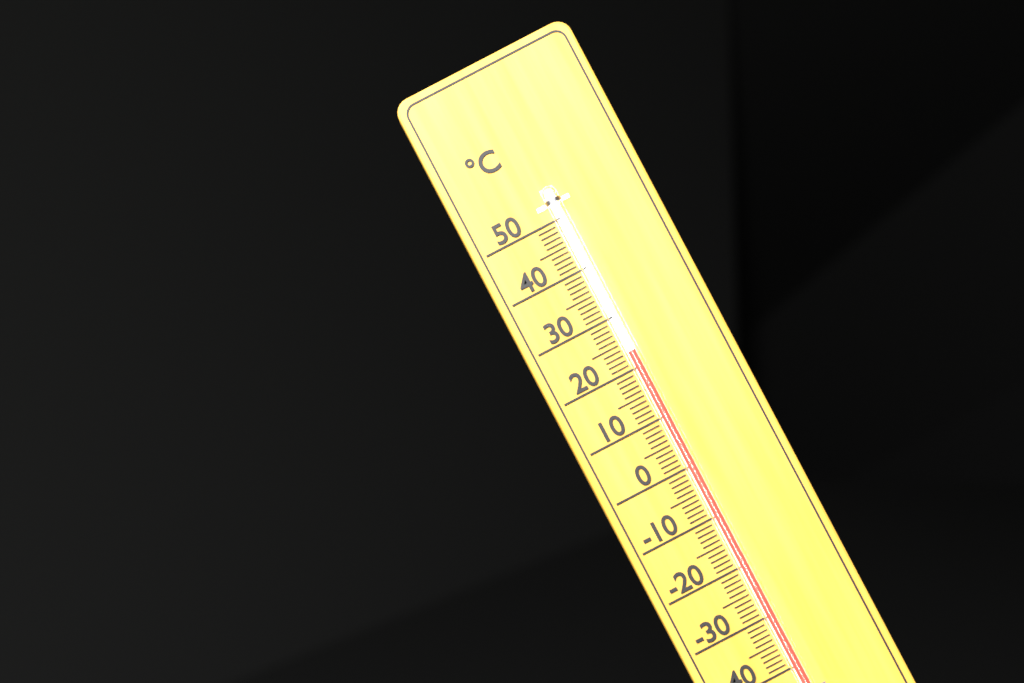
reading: 23 °C
